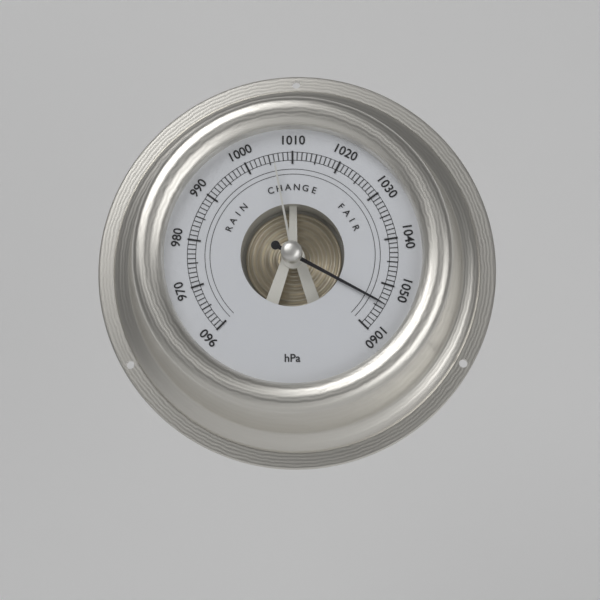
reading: 1054 hPa
